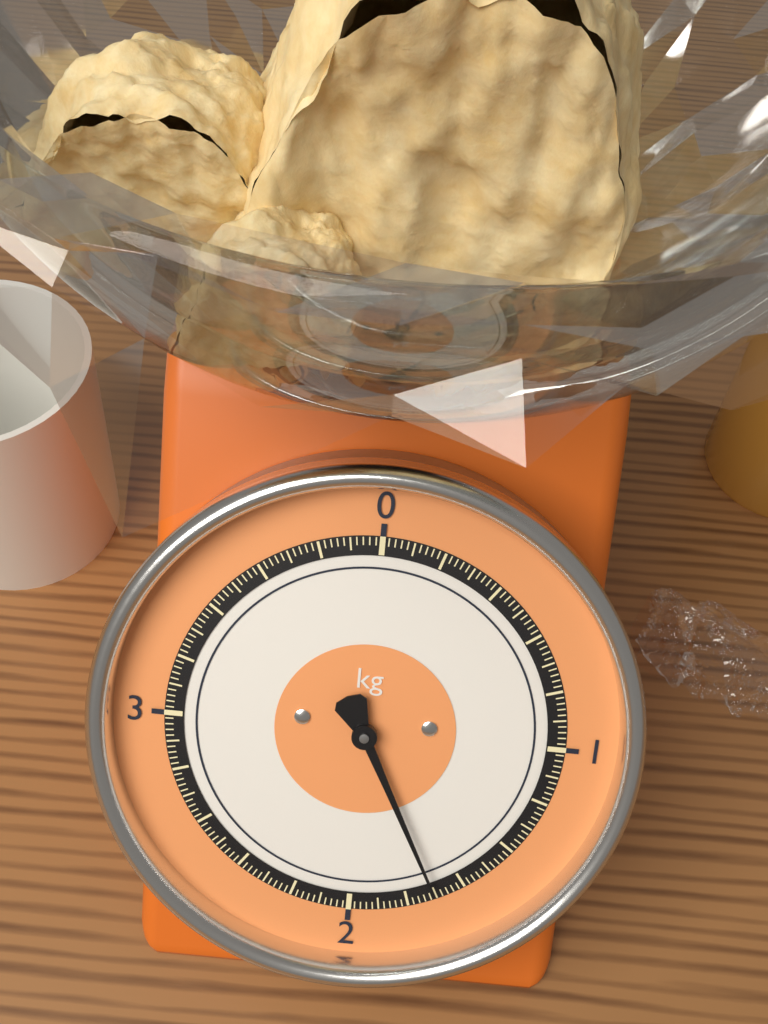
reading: 1.70 kg
